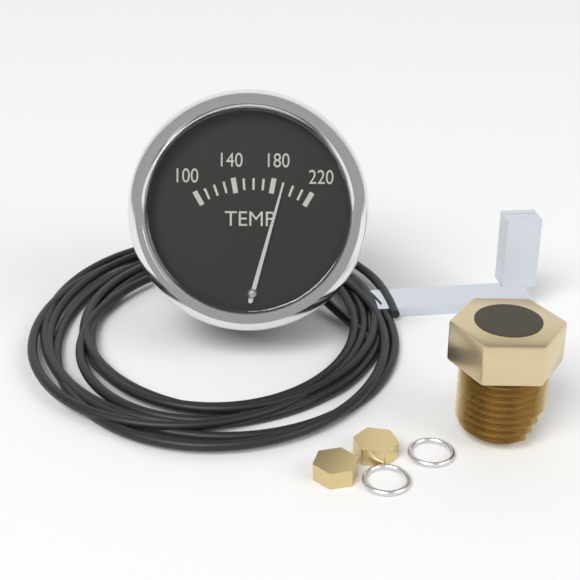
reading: 190 (no unit)
